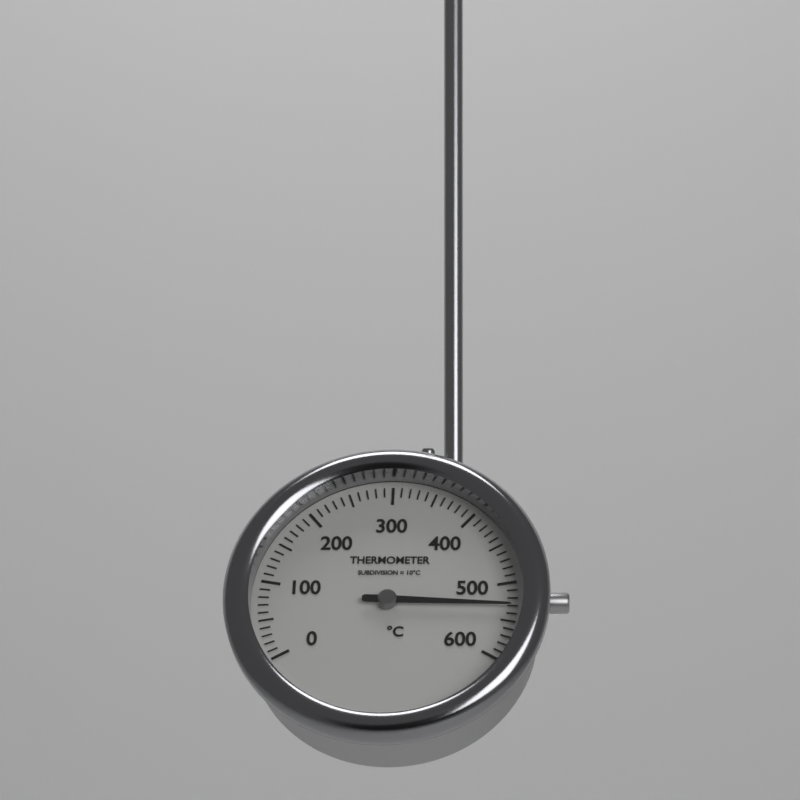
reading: 530 °C
